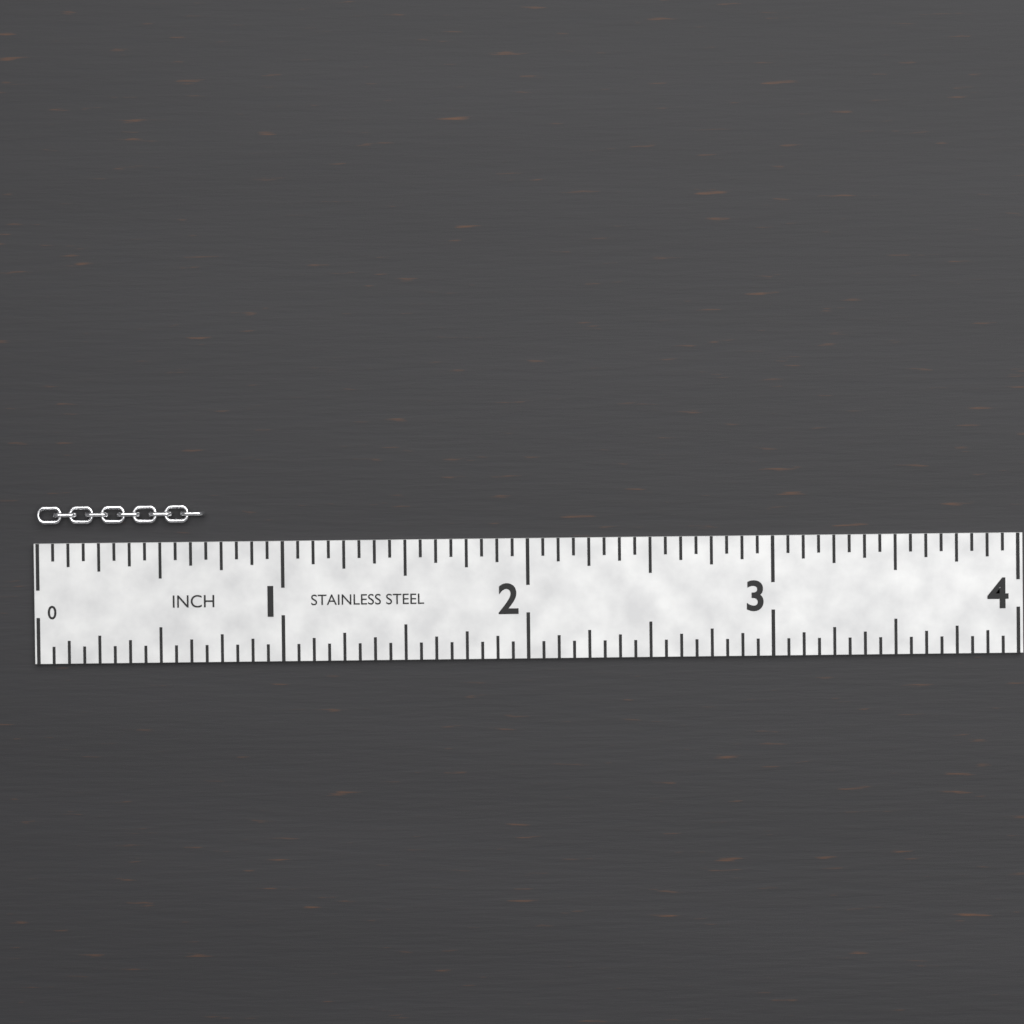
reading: 0.6875 in
